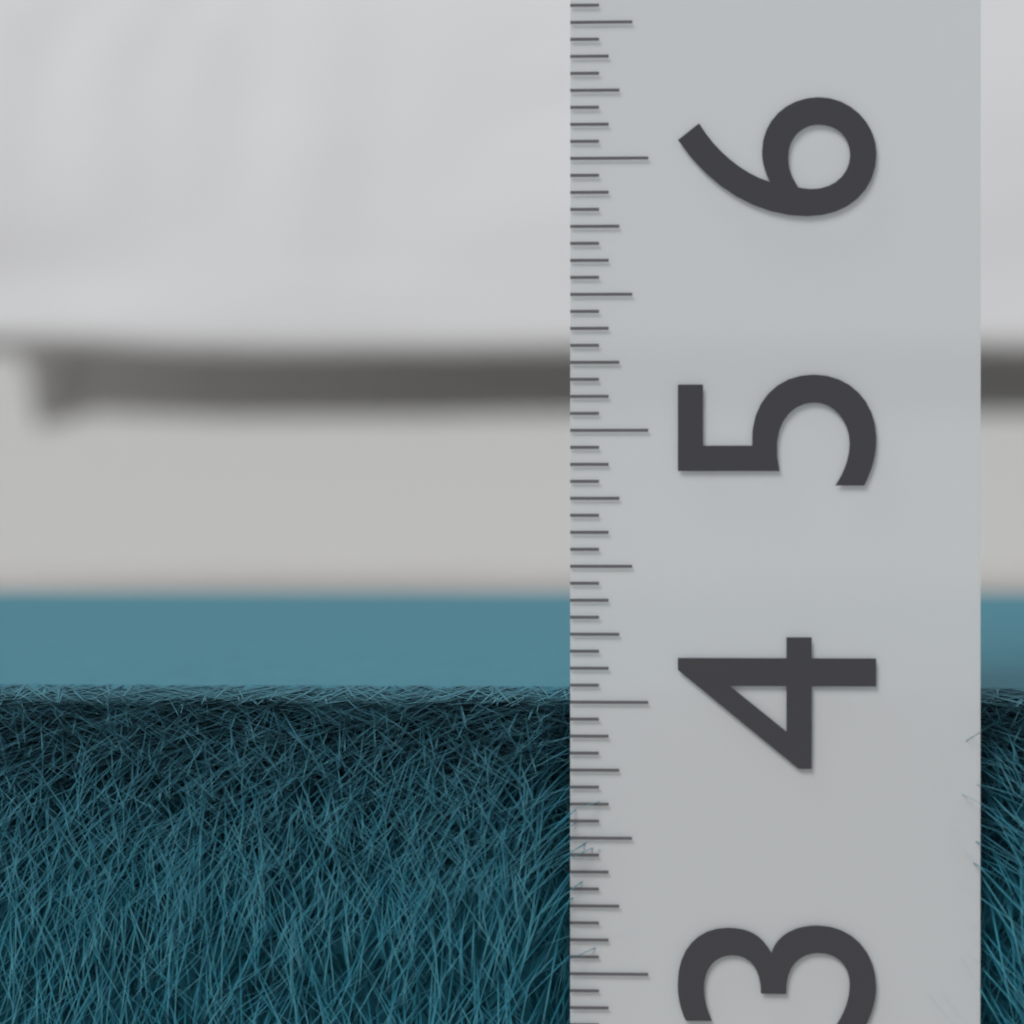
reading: 4.0000 (no unit)
